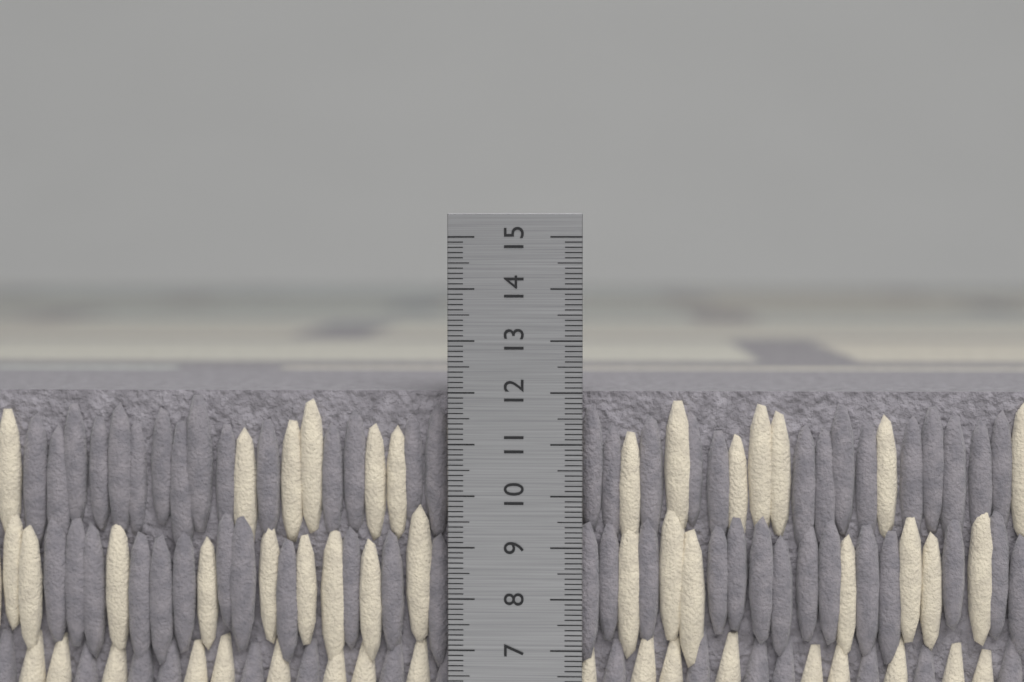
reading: 12.0 cm
